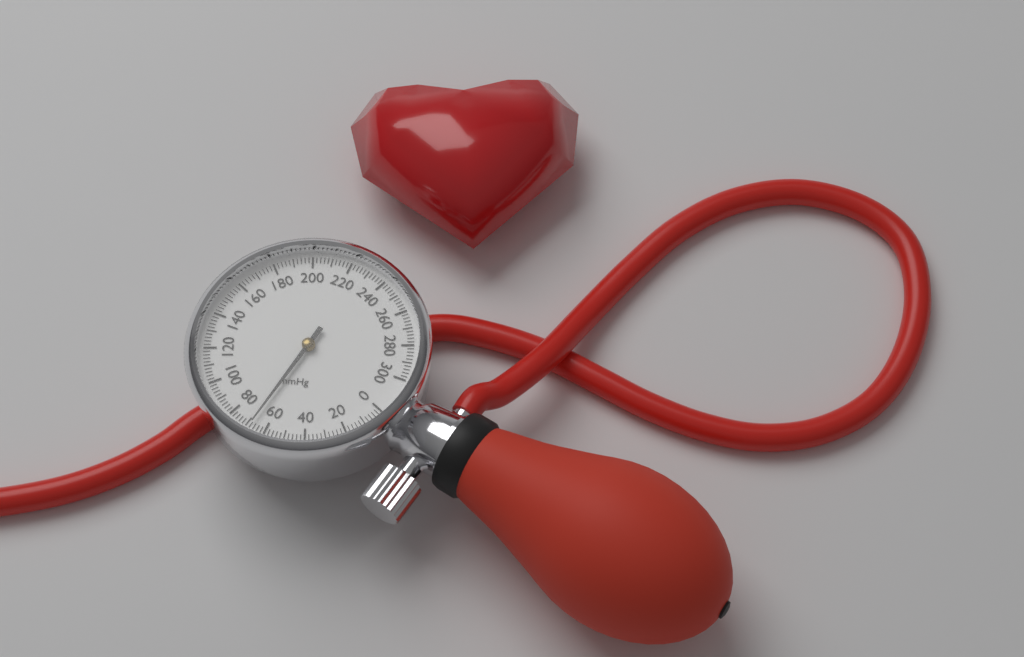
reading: 68 mmHg
